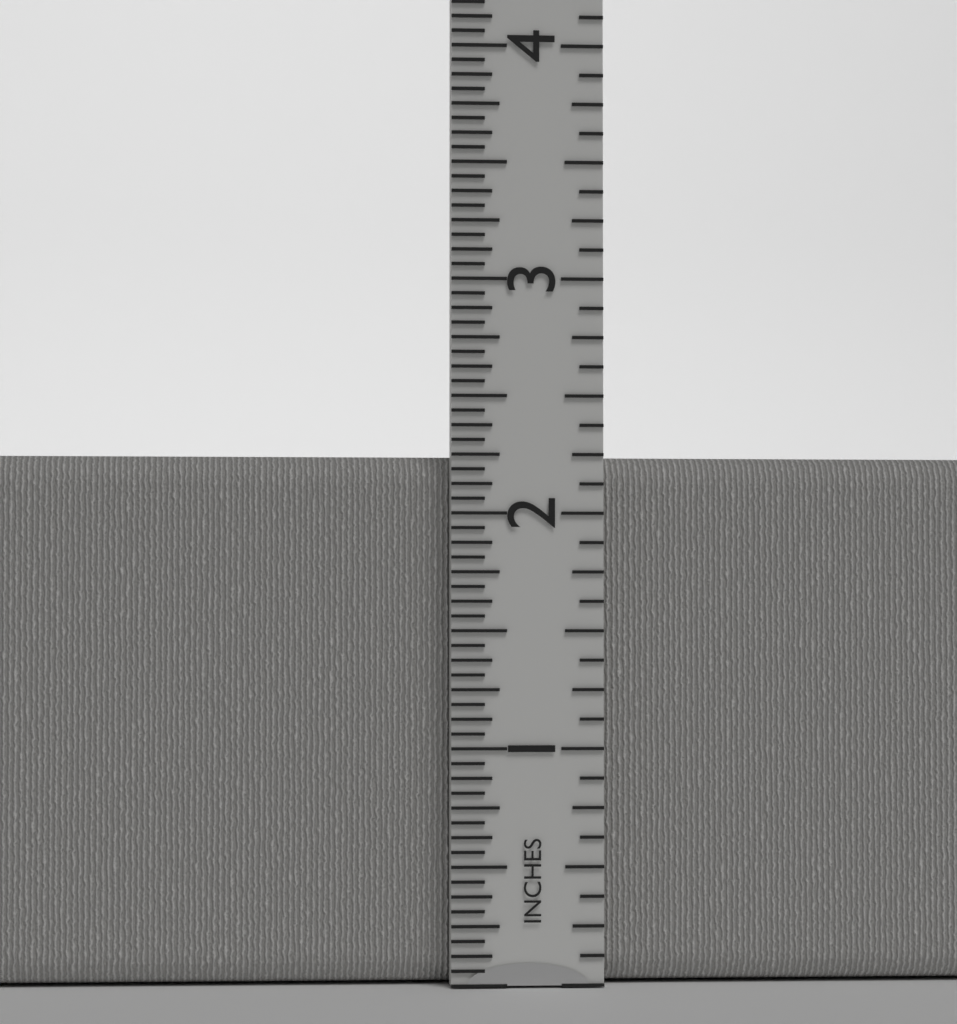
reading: 2.2500 in
